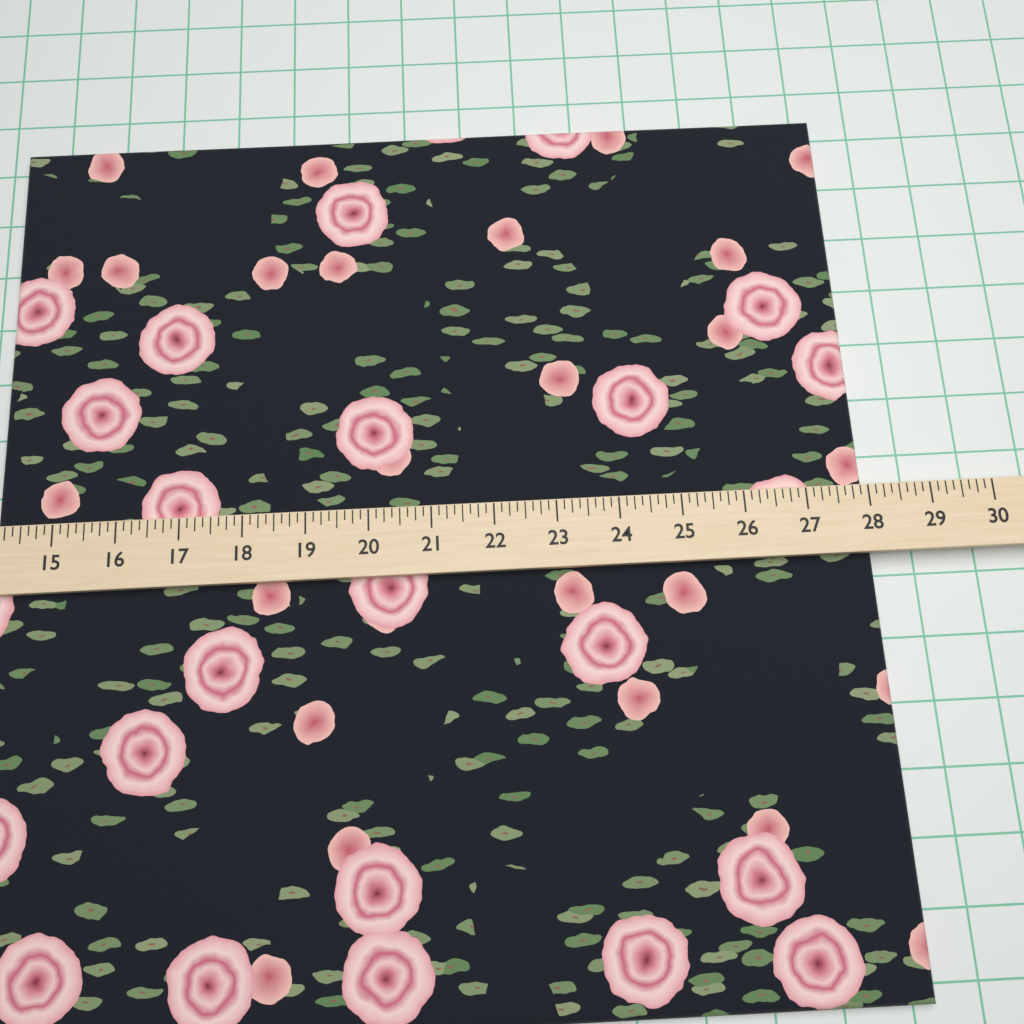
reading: 28.000 (no unit)
